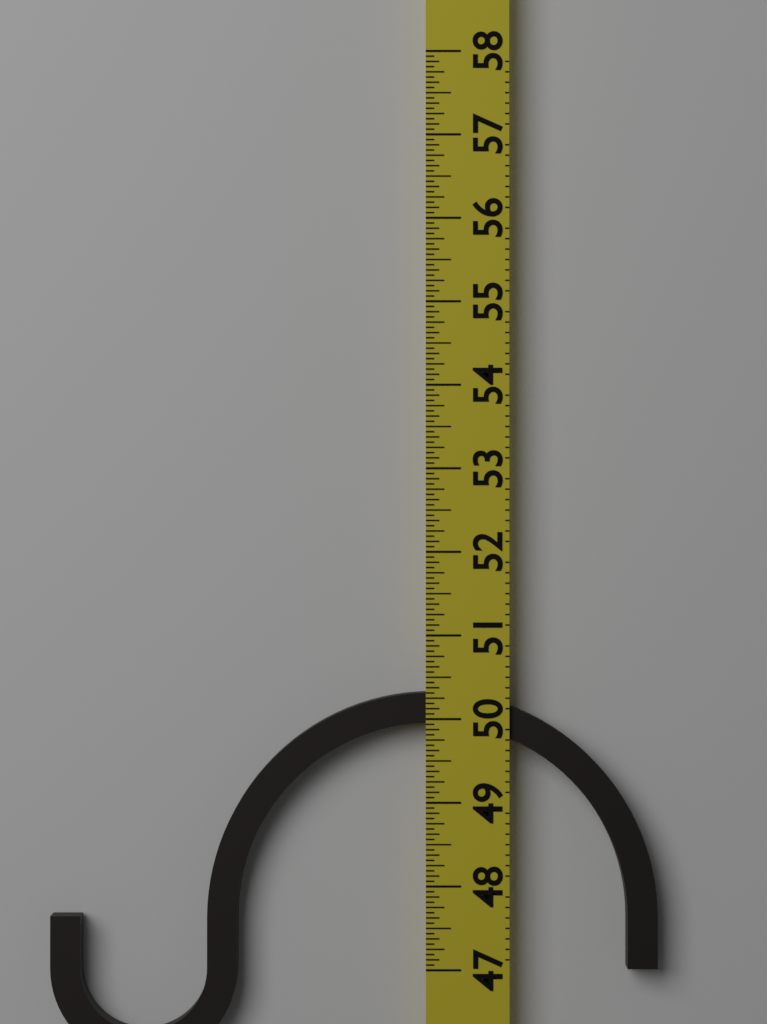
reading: 50.3125 (no unit)
